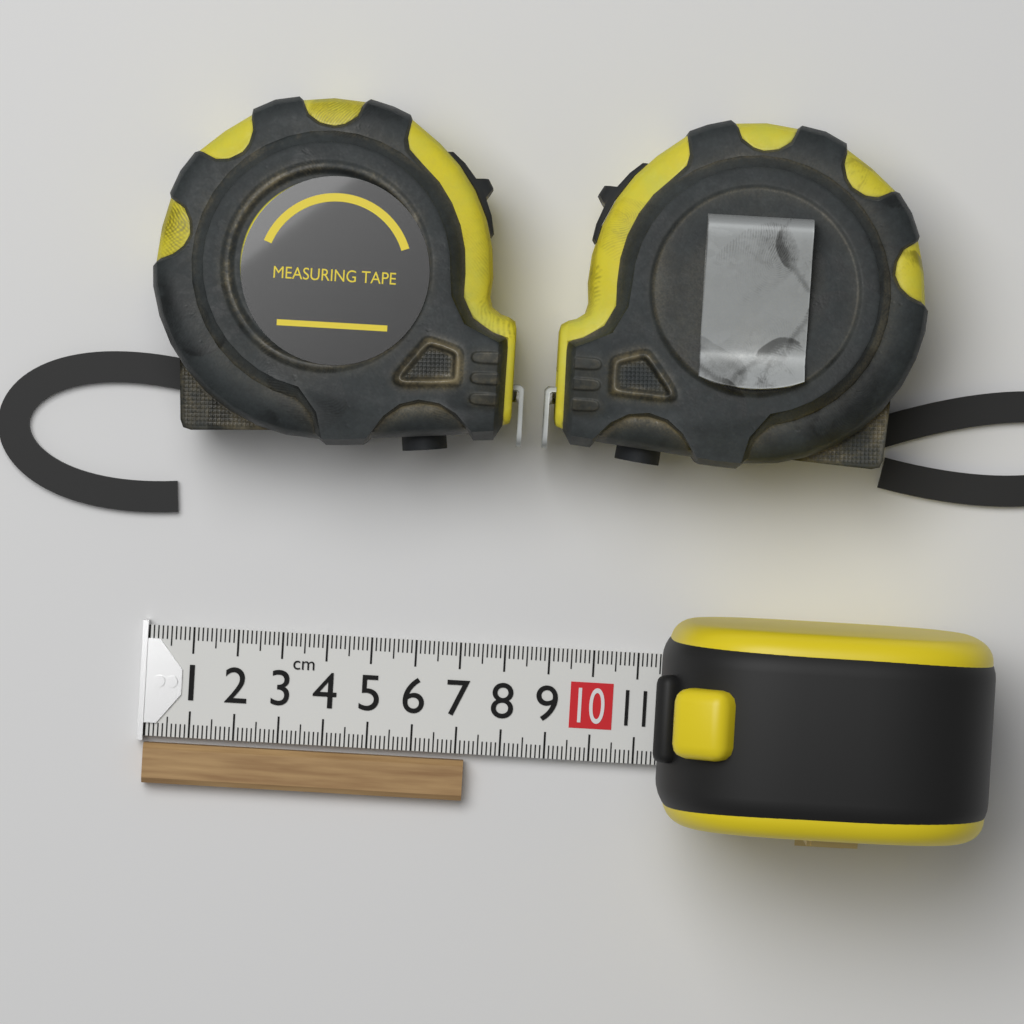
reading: 7.2 cm
